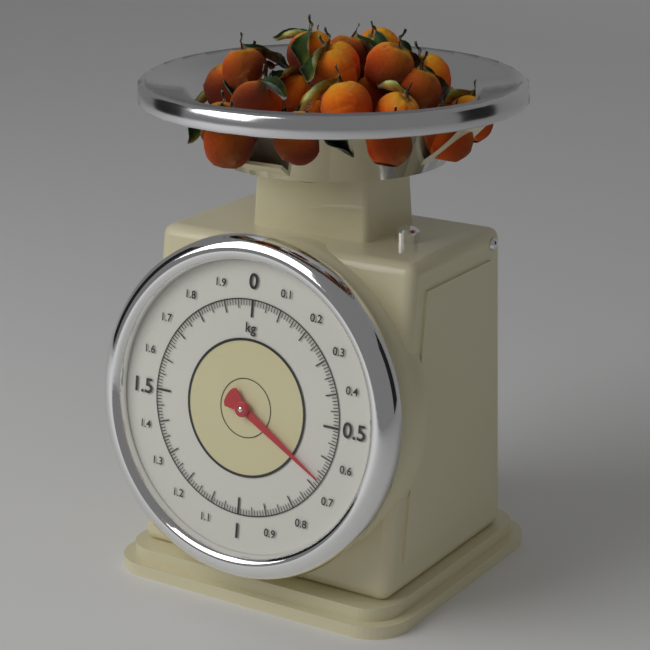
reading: 0.67 kg
